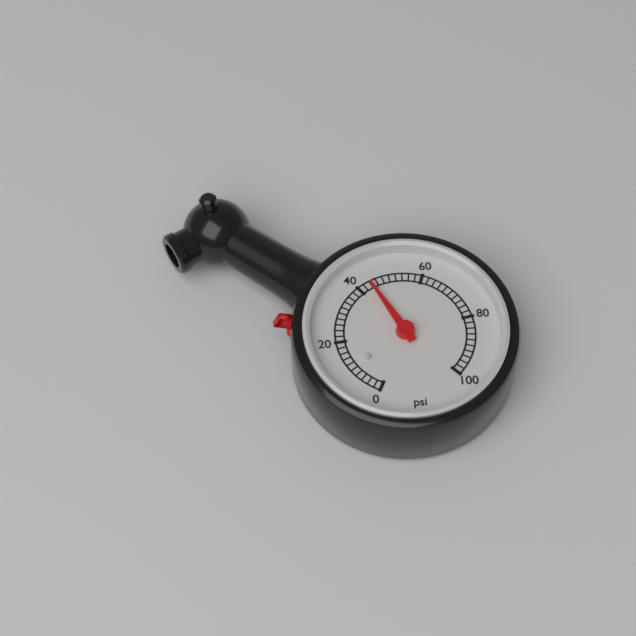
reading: 44 psi
